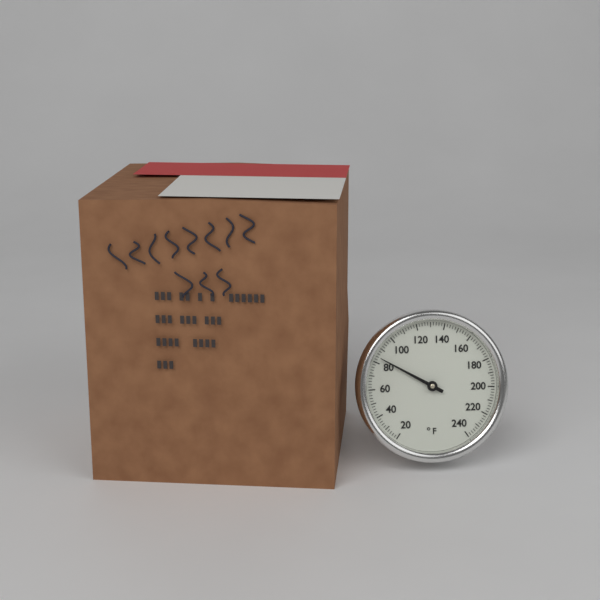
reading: 84 °F
